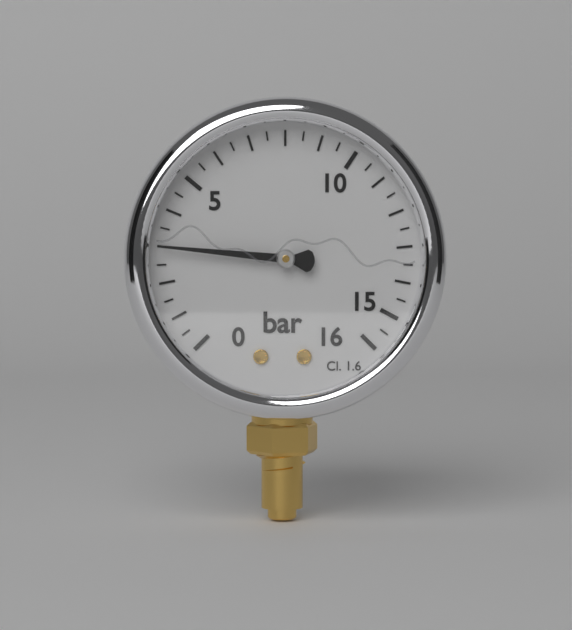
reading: 3.0 bar
